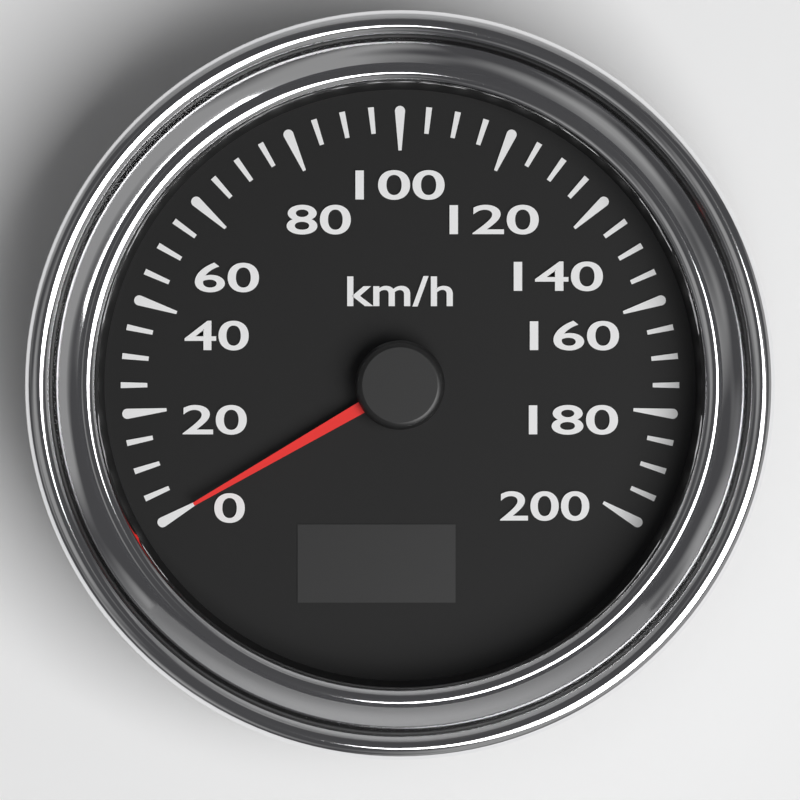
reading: 0 km/h
